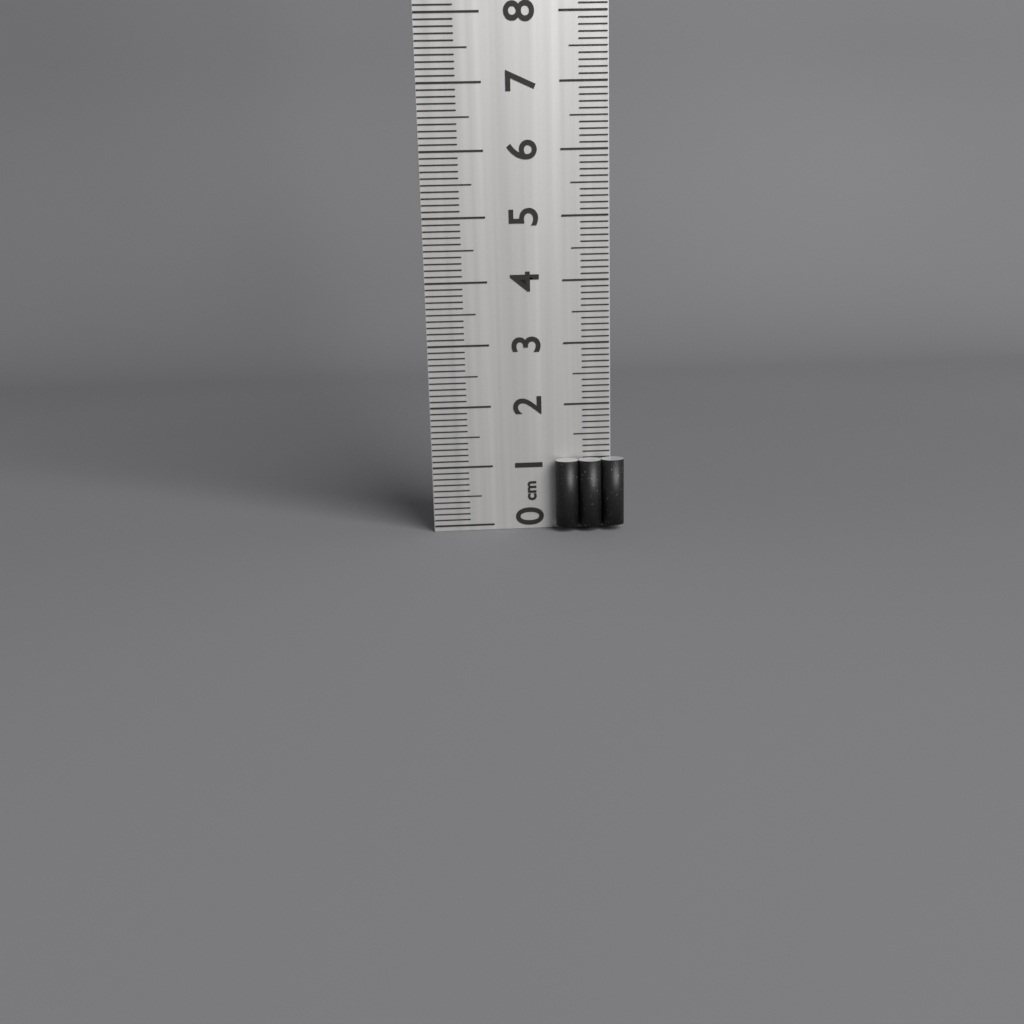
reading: 1.1 cm
